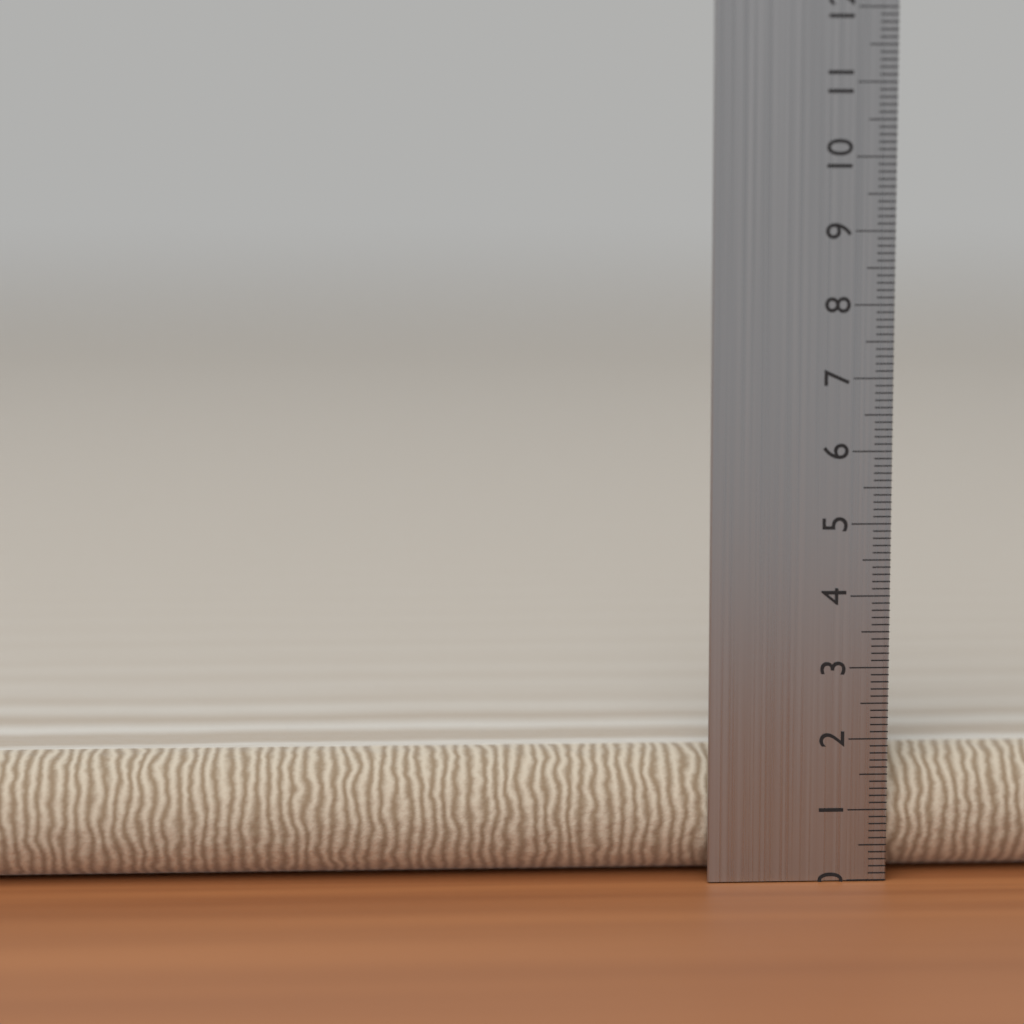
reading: 1.8 cm
